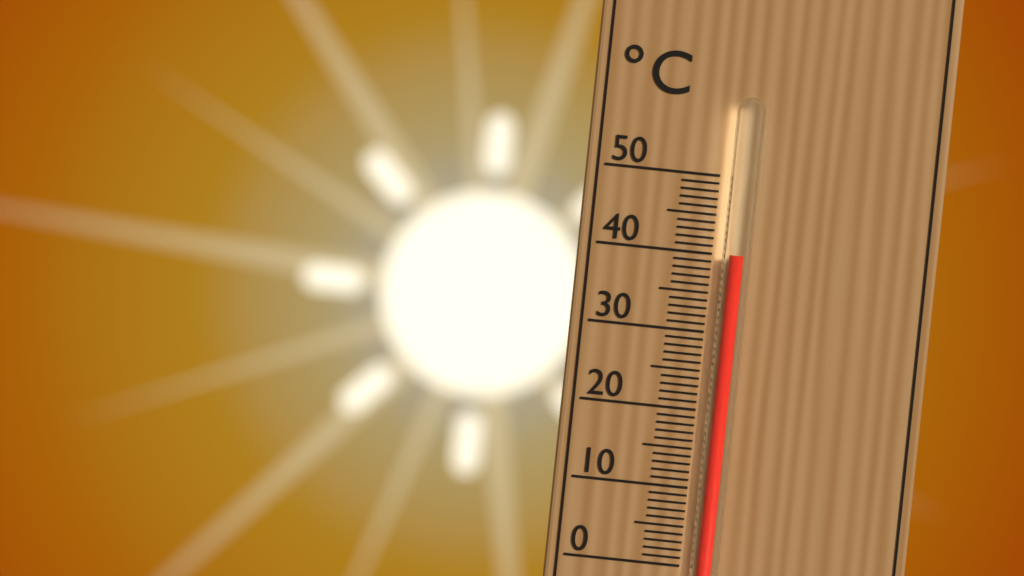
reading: 40 °C
